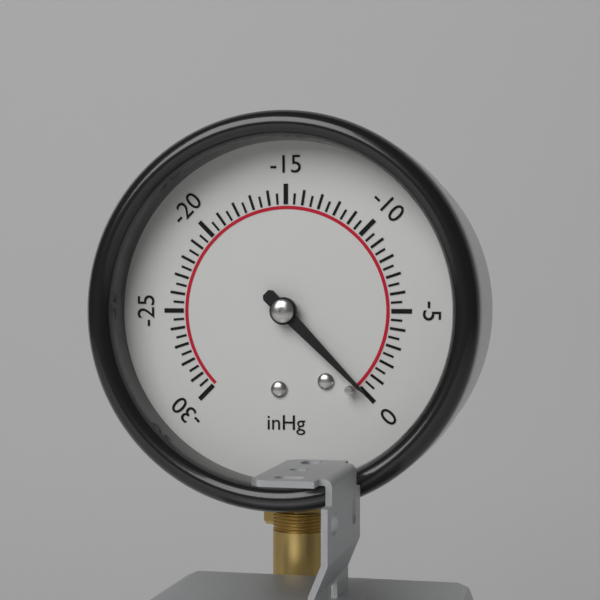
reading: 0.0 inHg
